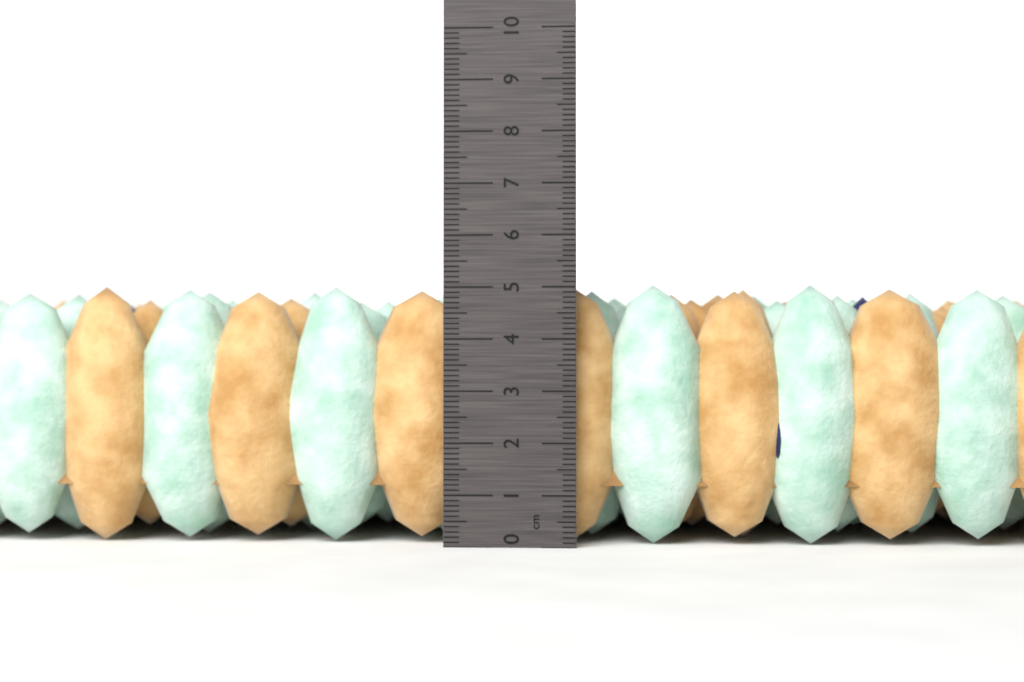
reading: 5.1 cm
